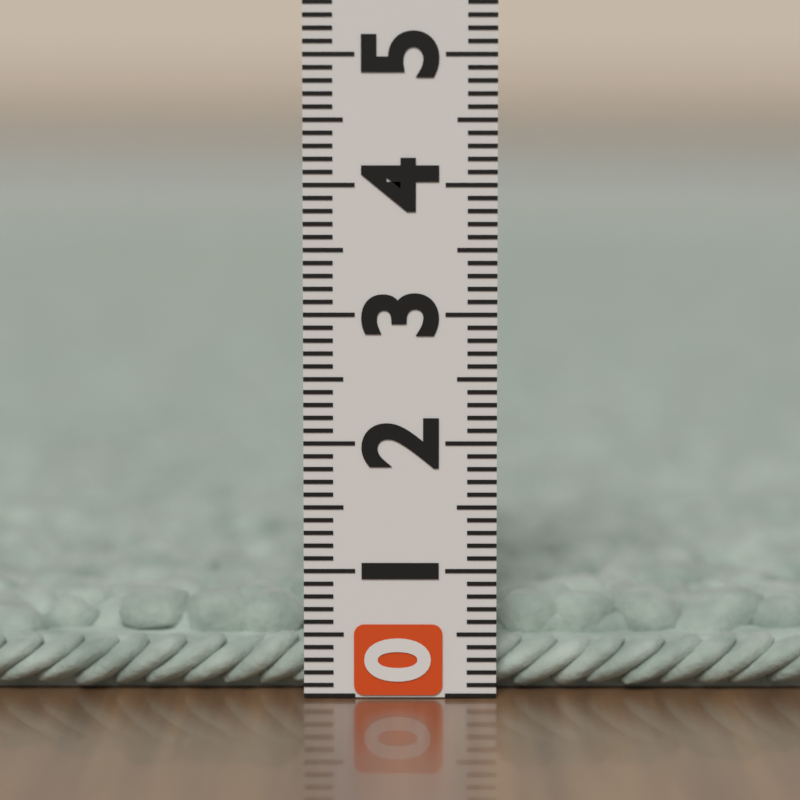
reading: 0.7 (no unit)
